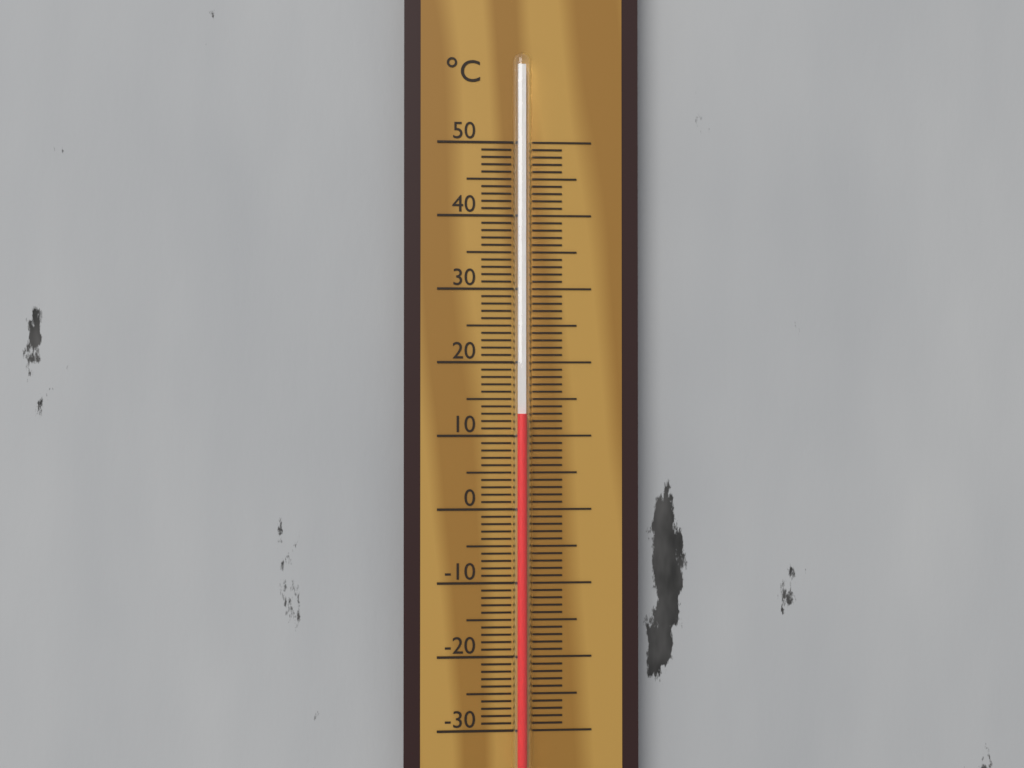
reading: 13 °C
